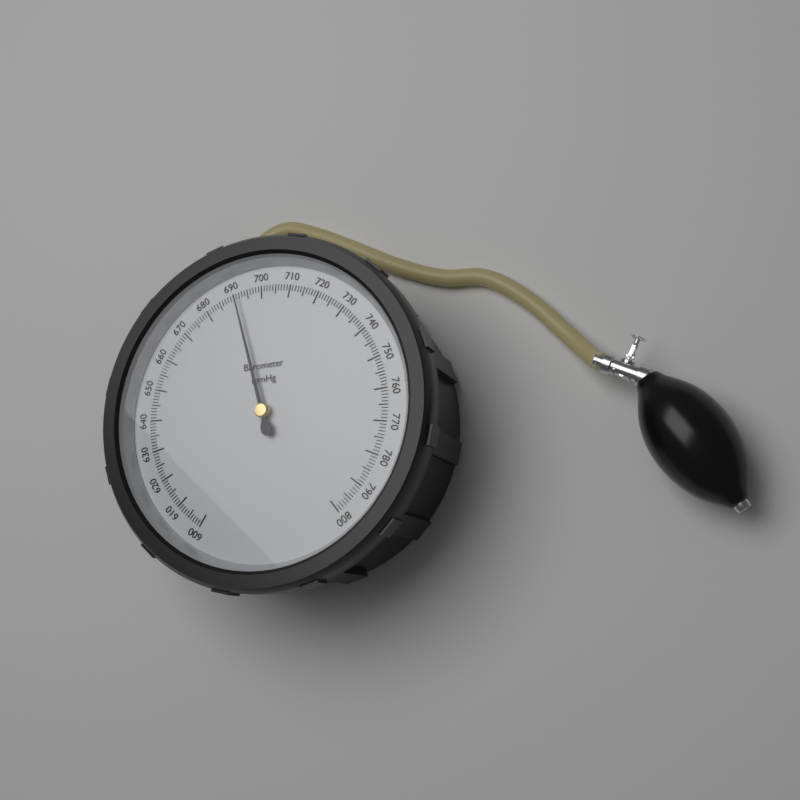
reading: 691 mmHg
